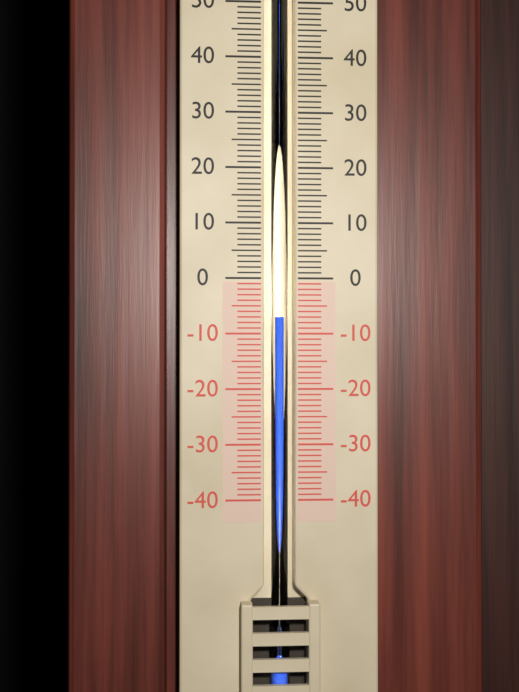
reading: -7 (no unit)
